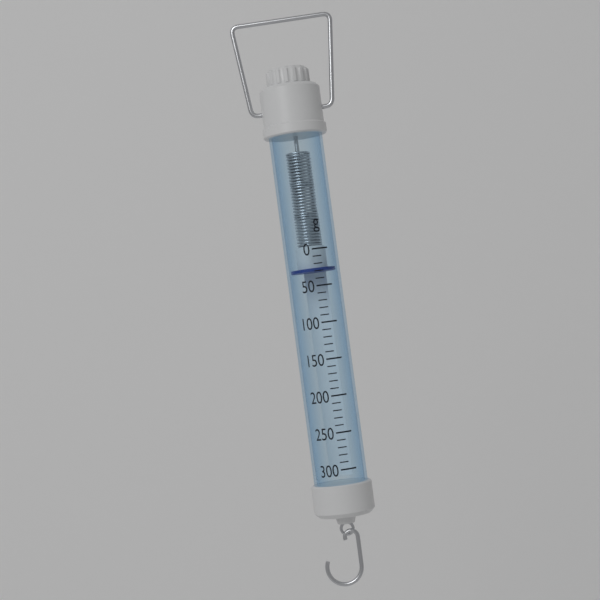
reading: 30 g
